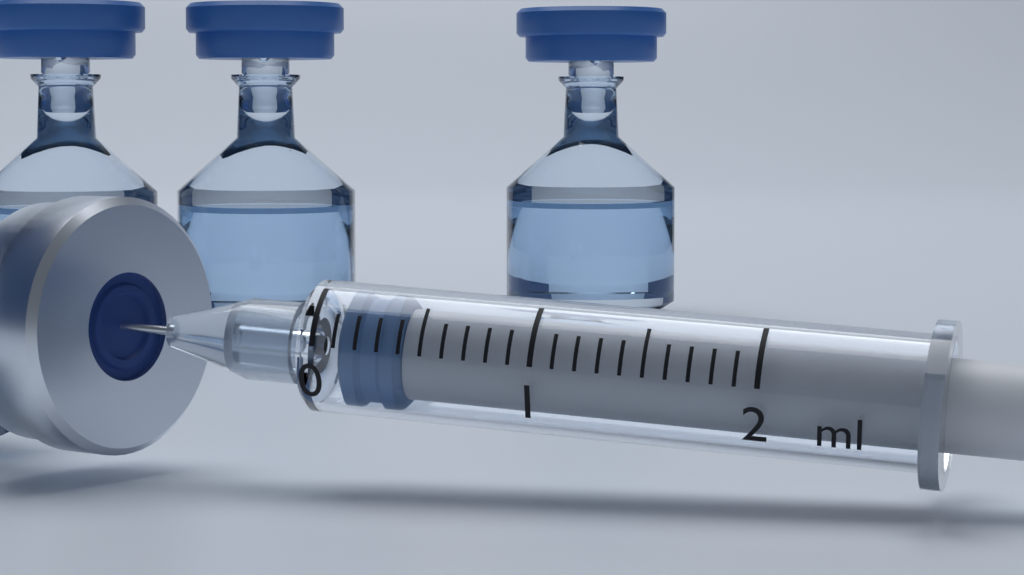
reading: 0.1 ml
